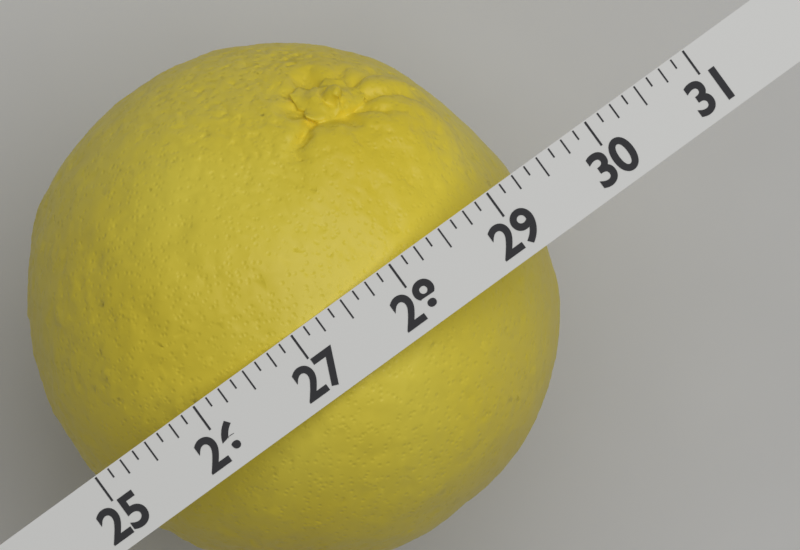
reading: 29.250 (no unit)
